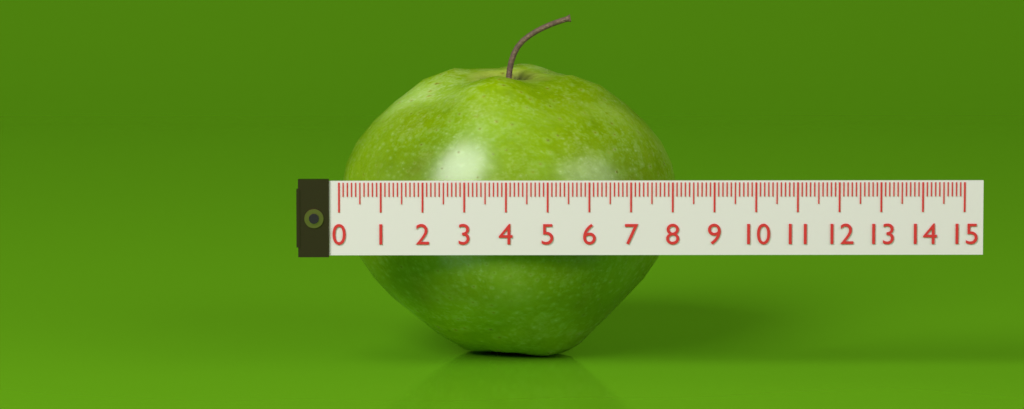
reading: 8.2 (no unit)
